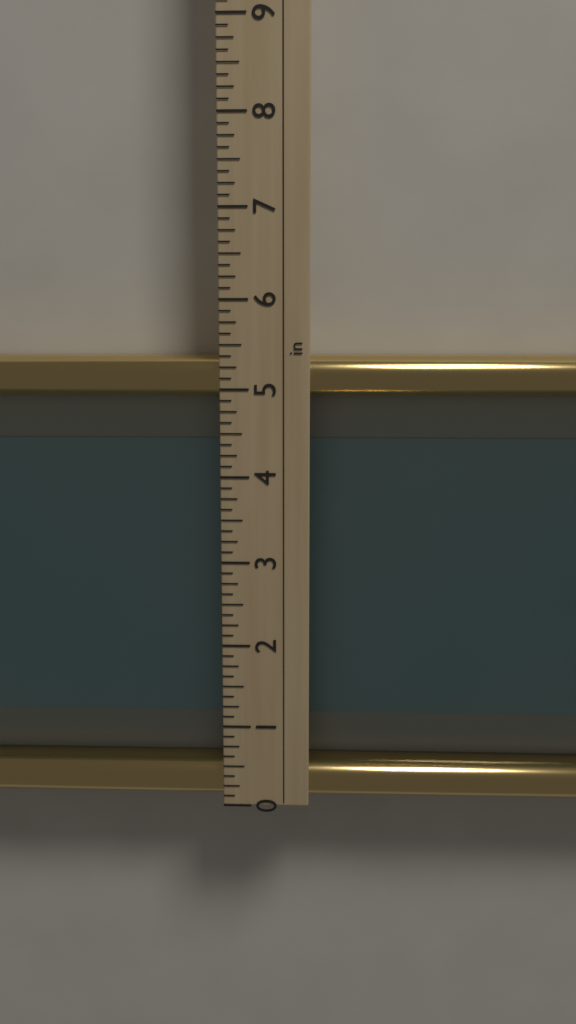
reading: 5.375 in
